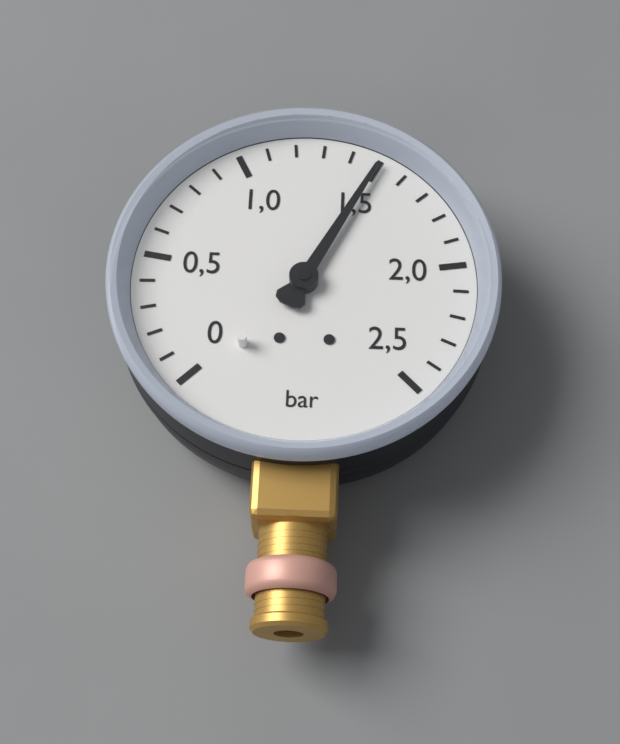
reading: 1.5 bar
